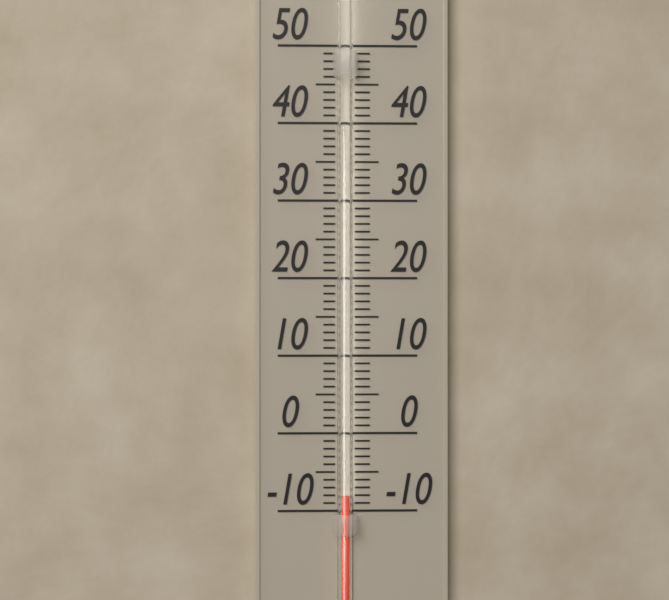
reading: -8 (no unit)
